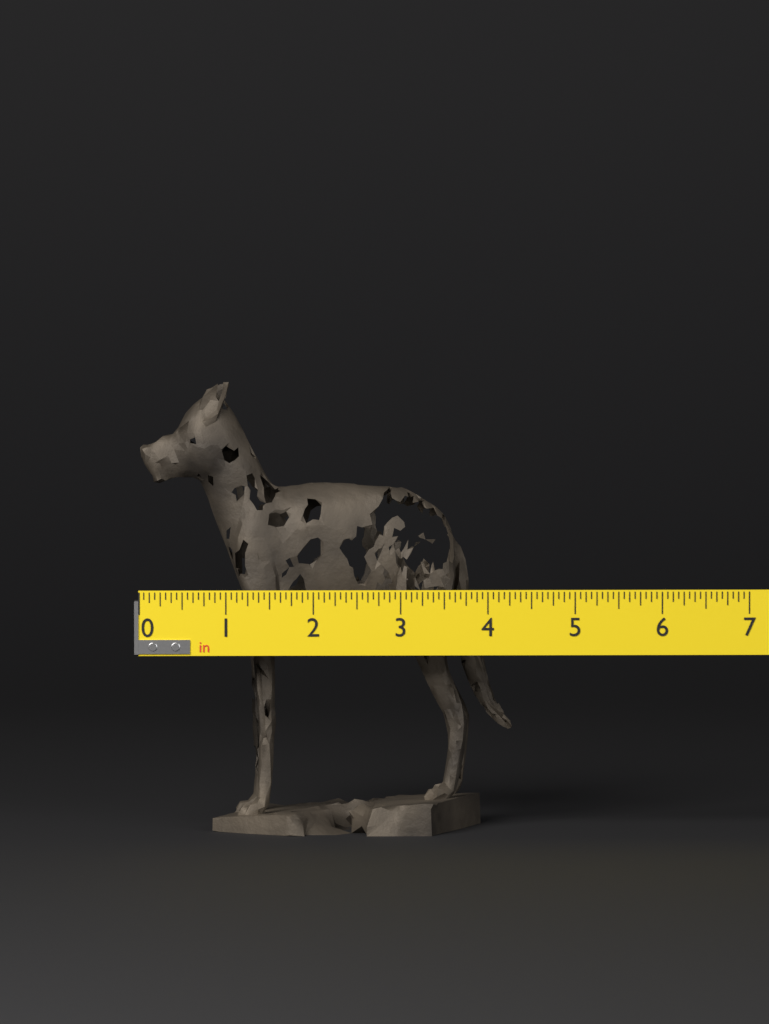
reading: 4.3125 in
